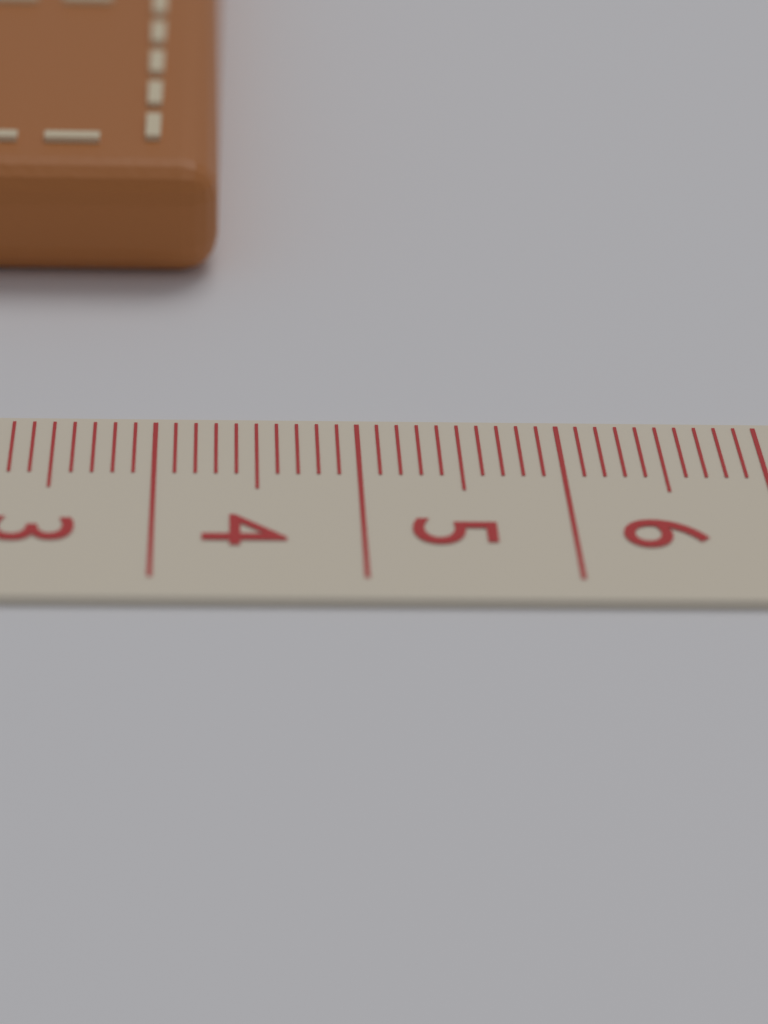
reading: 4.3 cm
